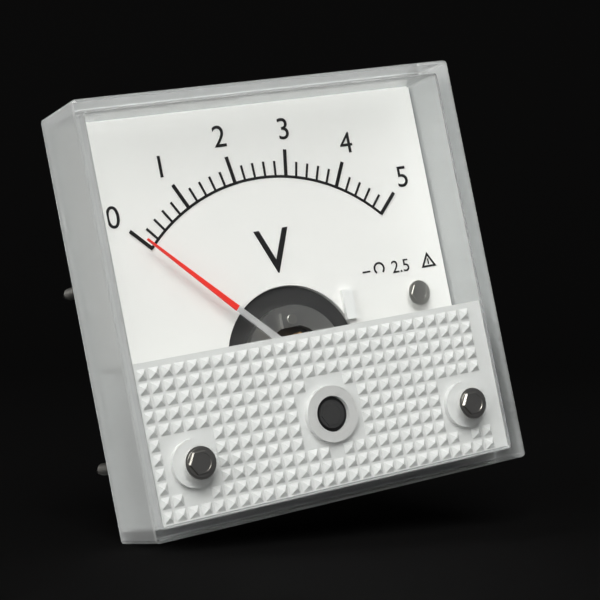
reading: 0.0 V
